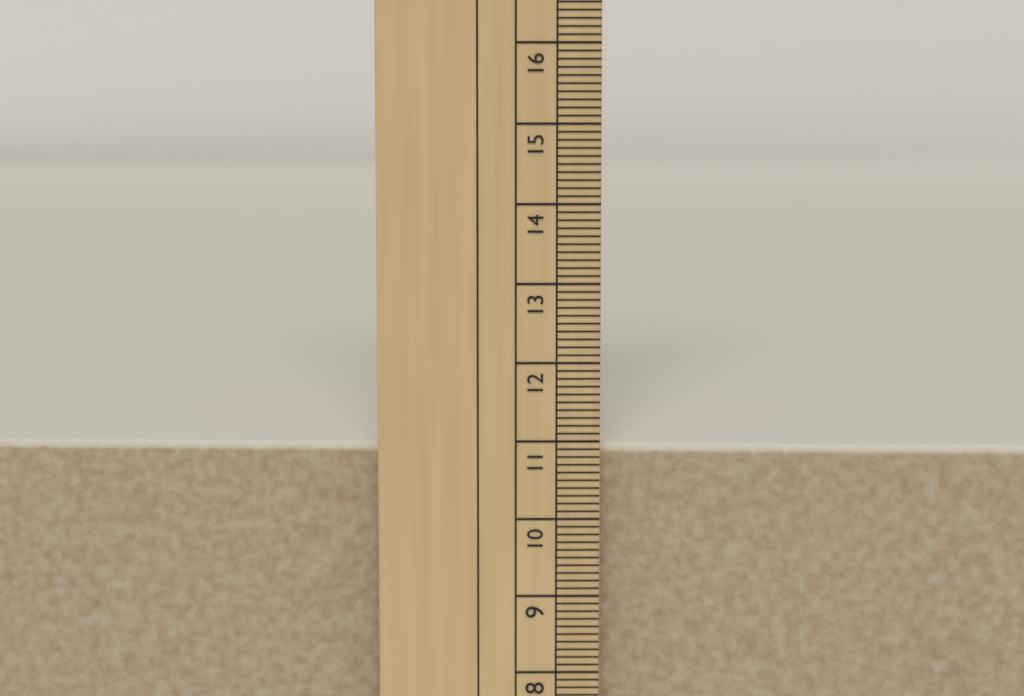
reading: 10.9 cm
